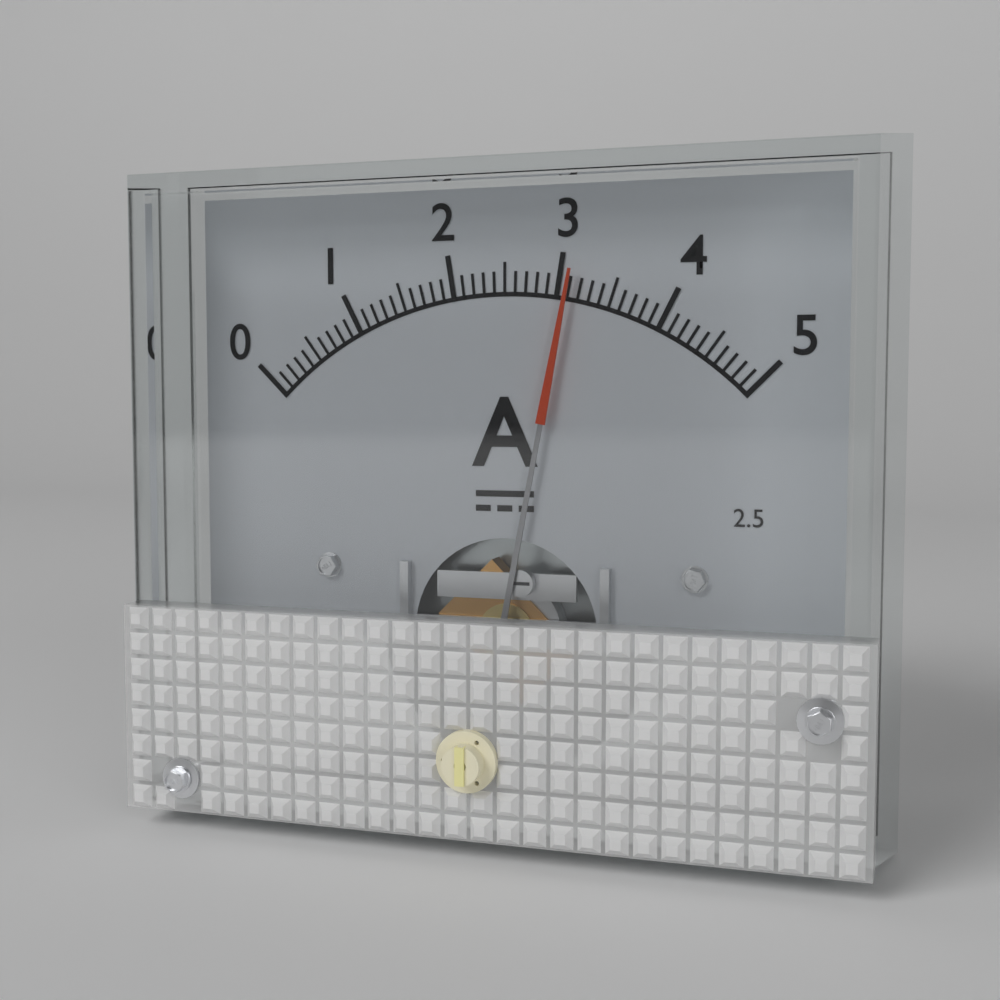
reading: 3.1 A
